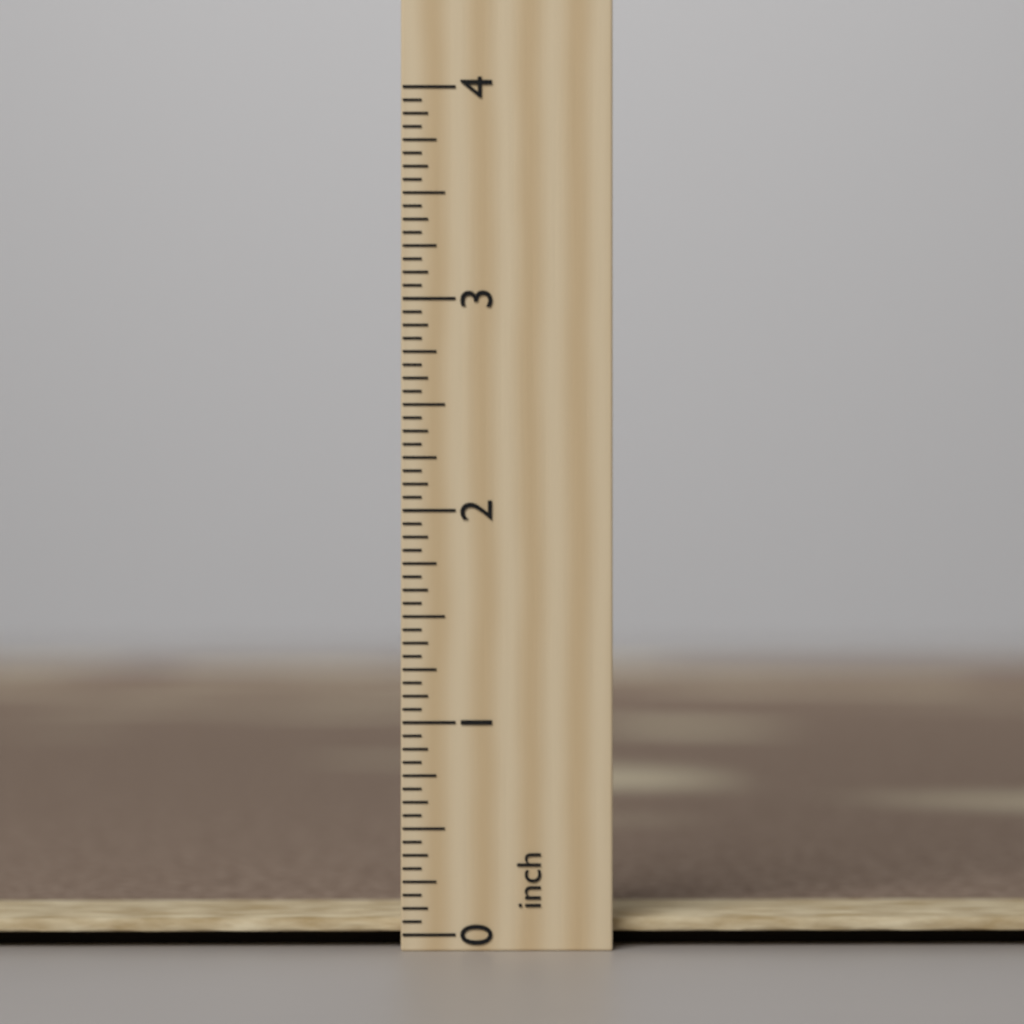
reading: 0.0625 inch
